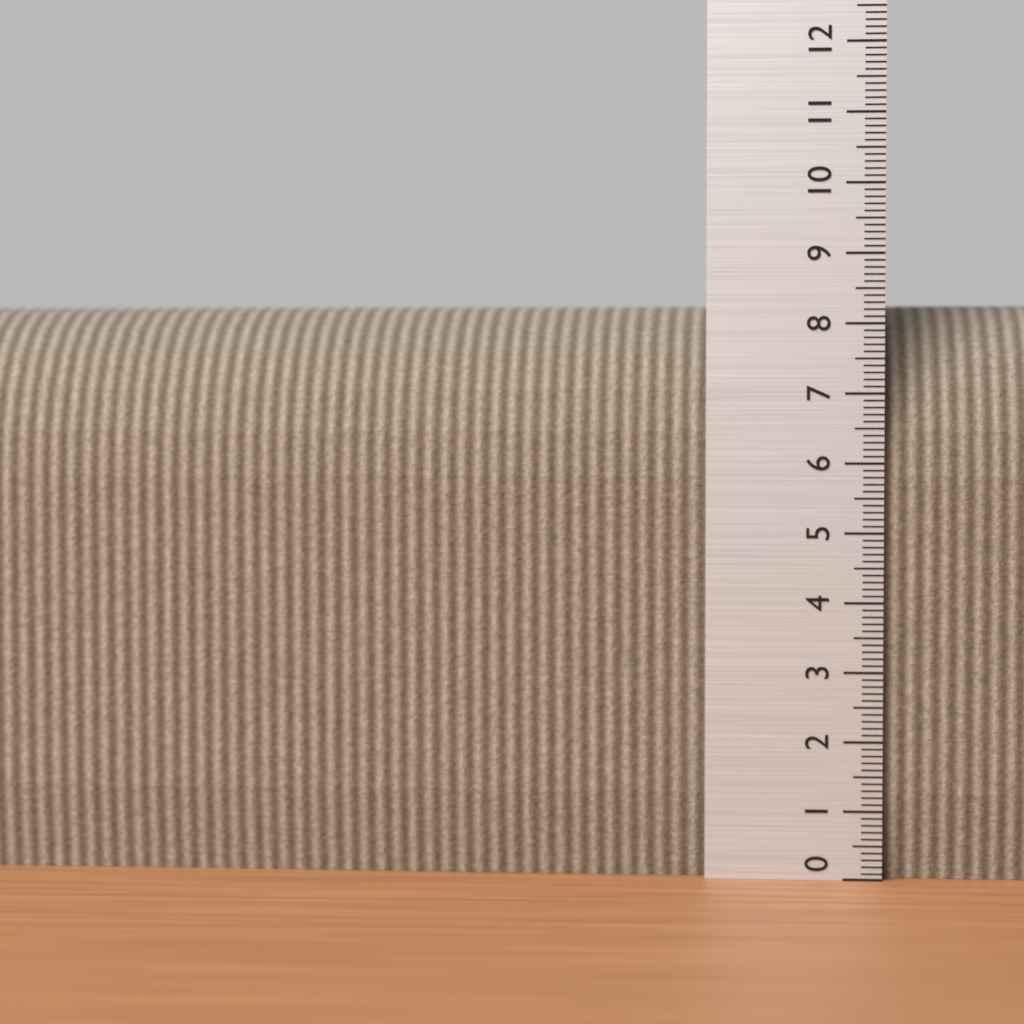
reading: 8.3 (no unit)
